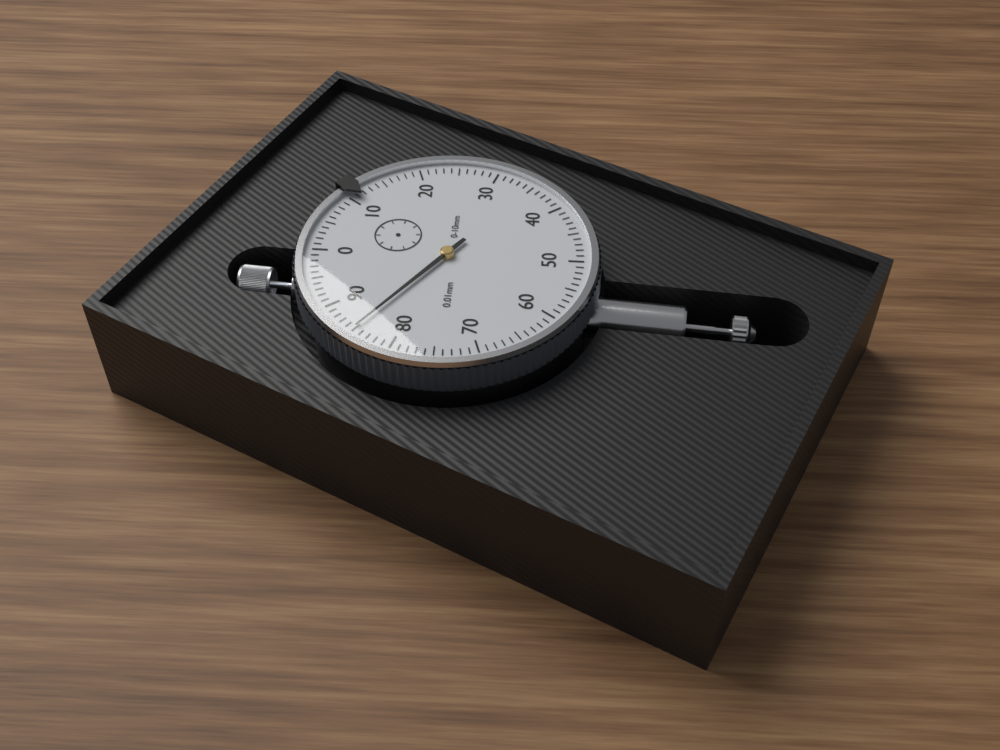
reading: 0.85 mm
